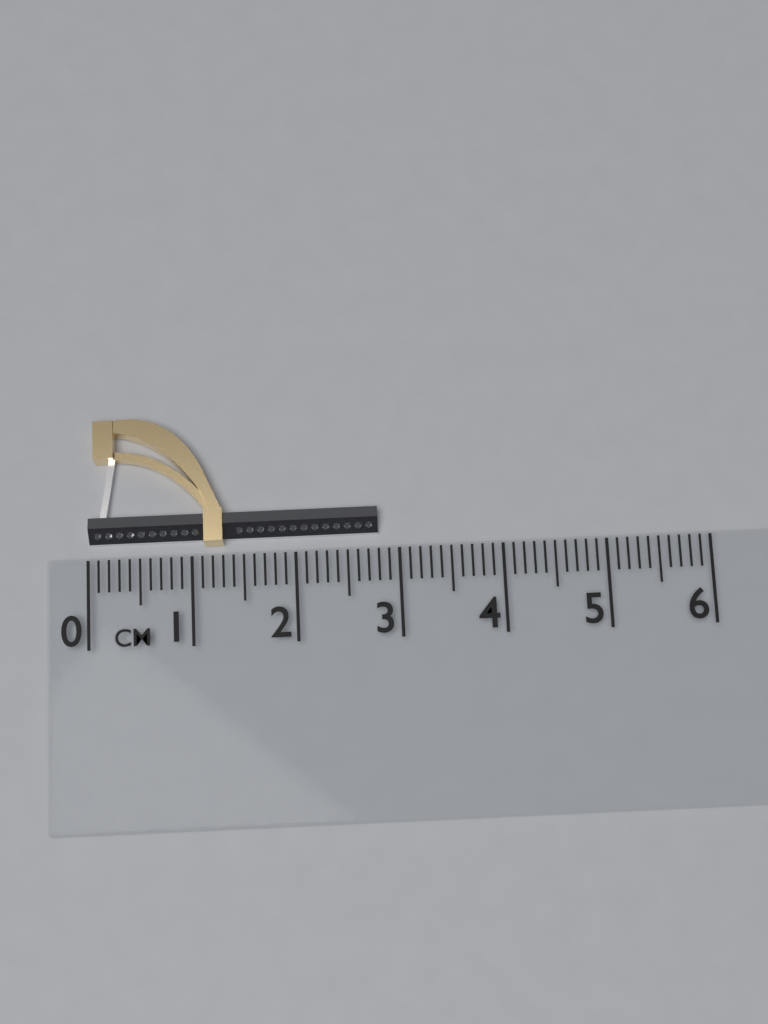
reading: 2.8 cm
